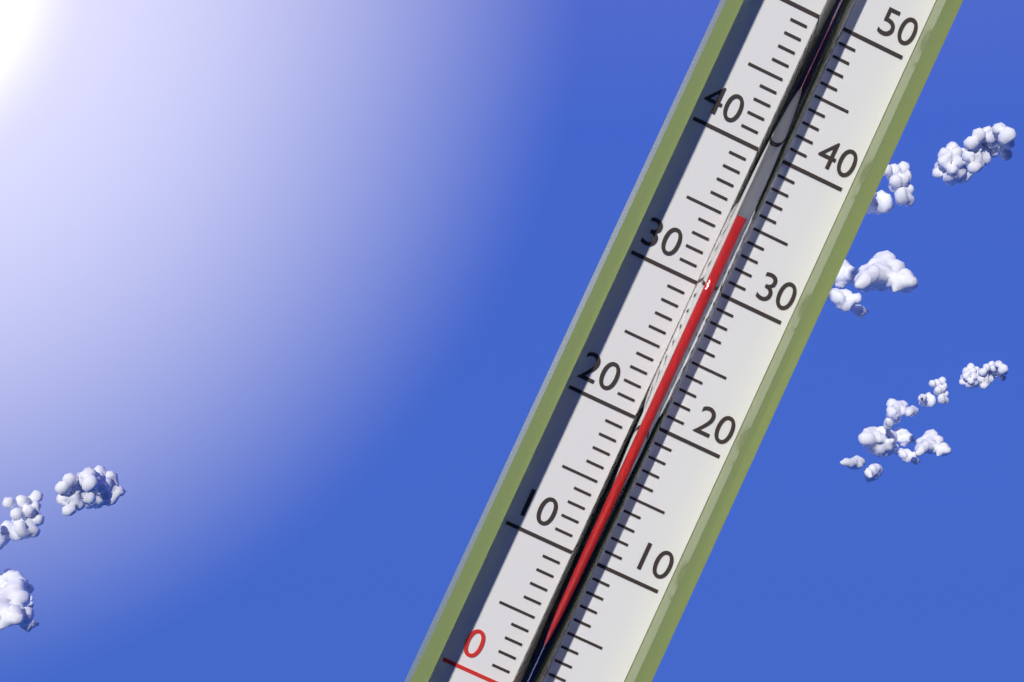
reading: 35 °C
